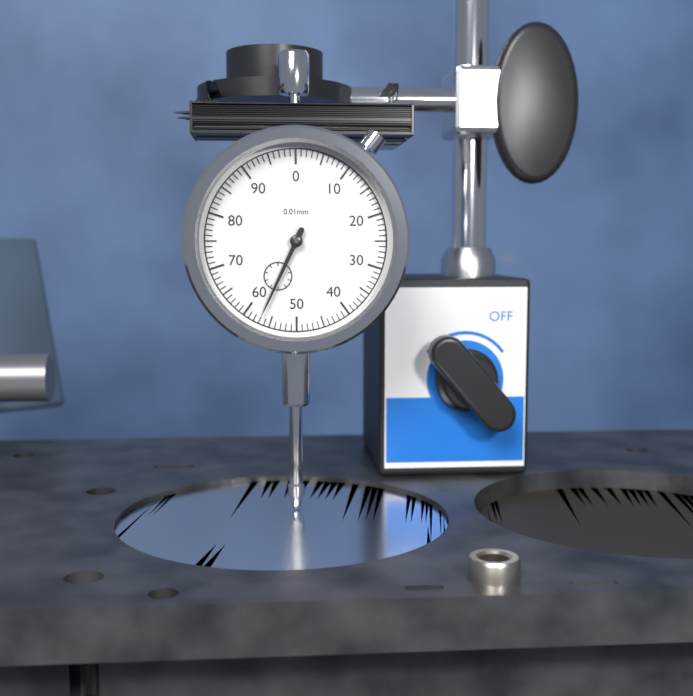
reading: 57 0.01mm
